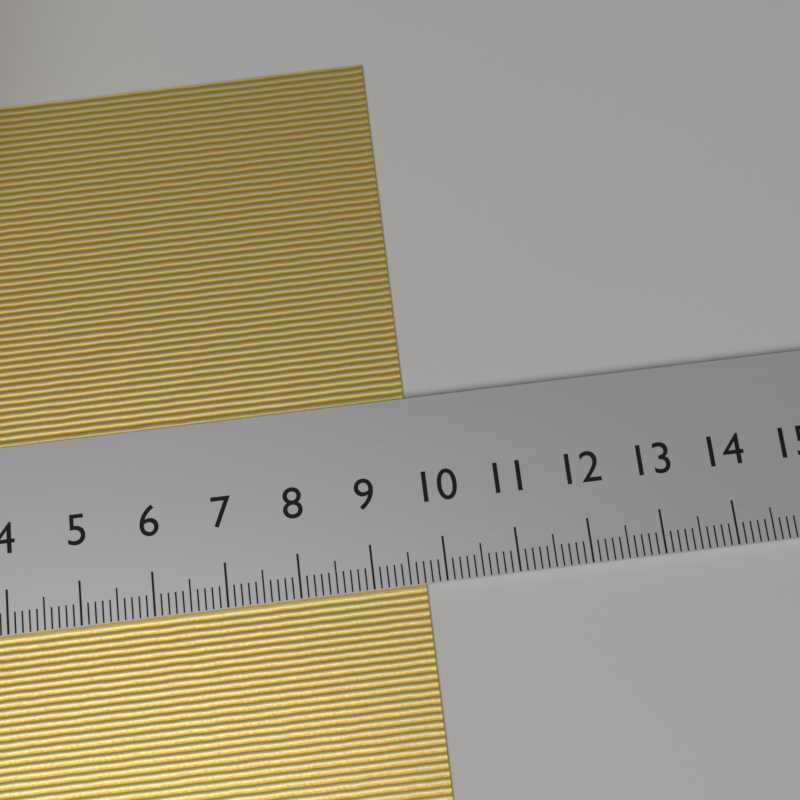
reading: 9.7 cm
